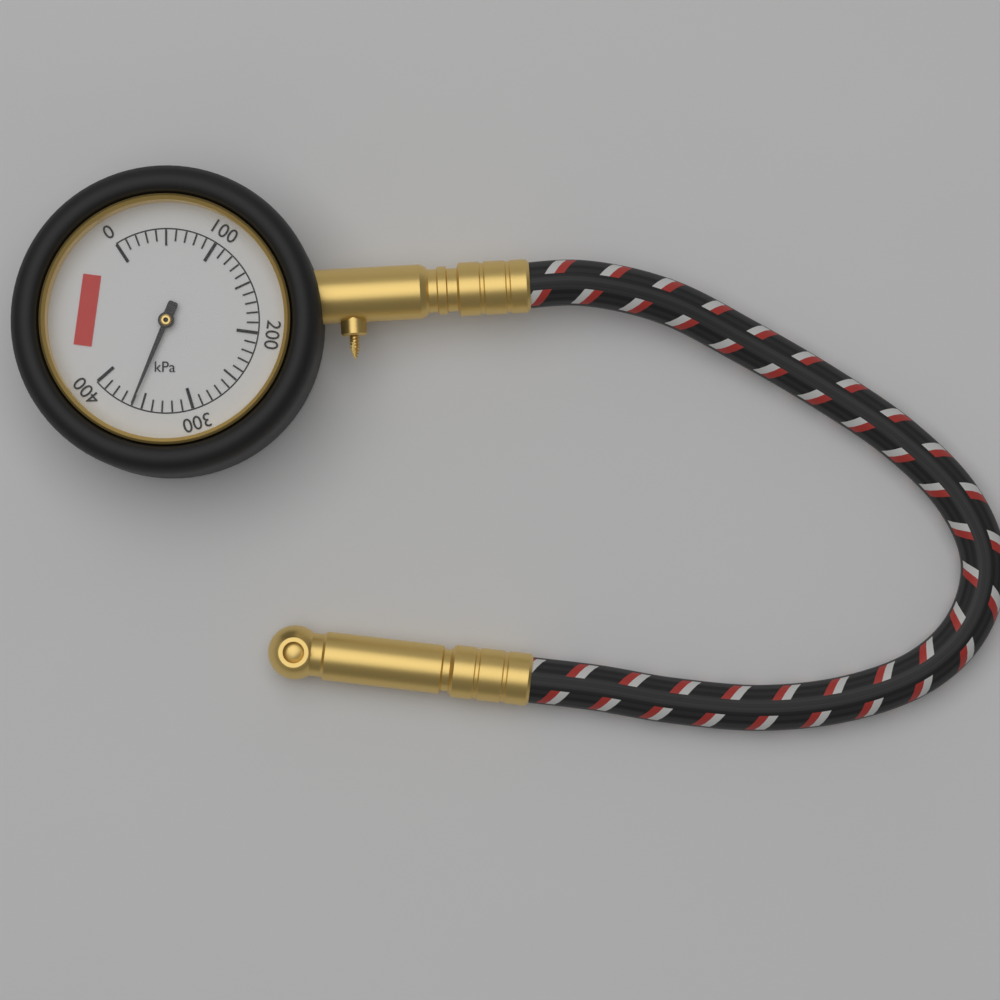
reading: 360 kPa
